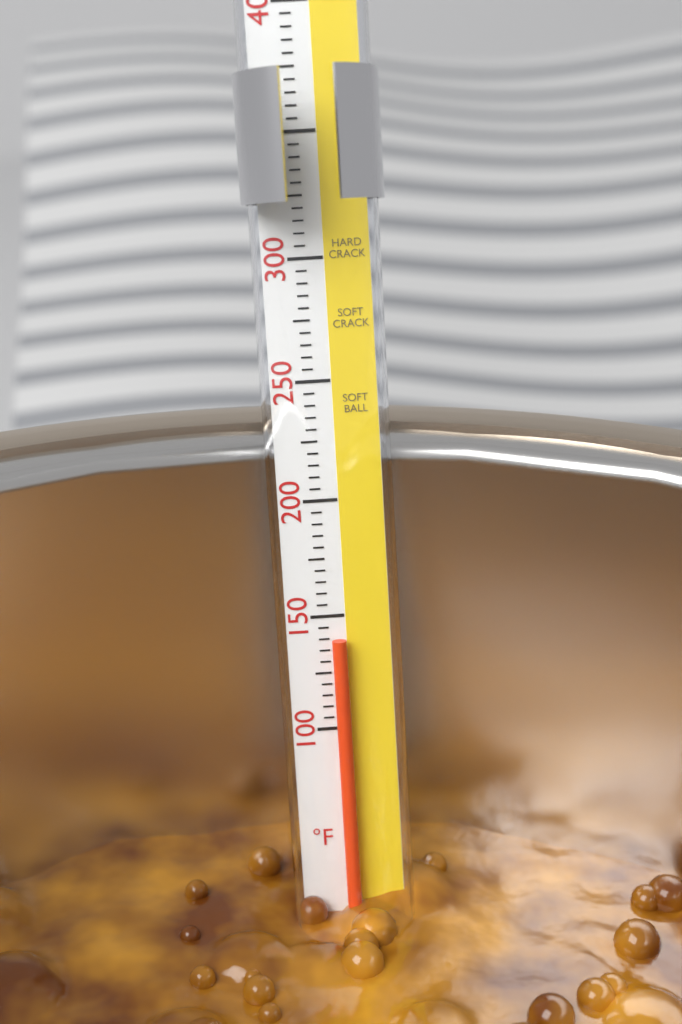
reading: 140 °F
